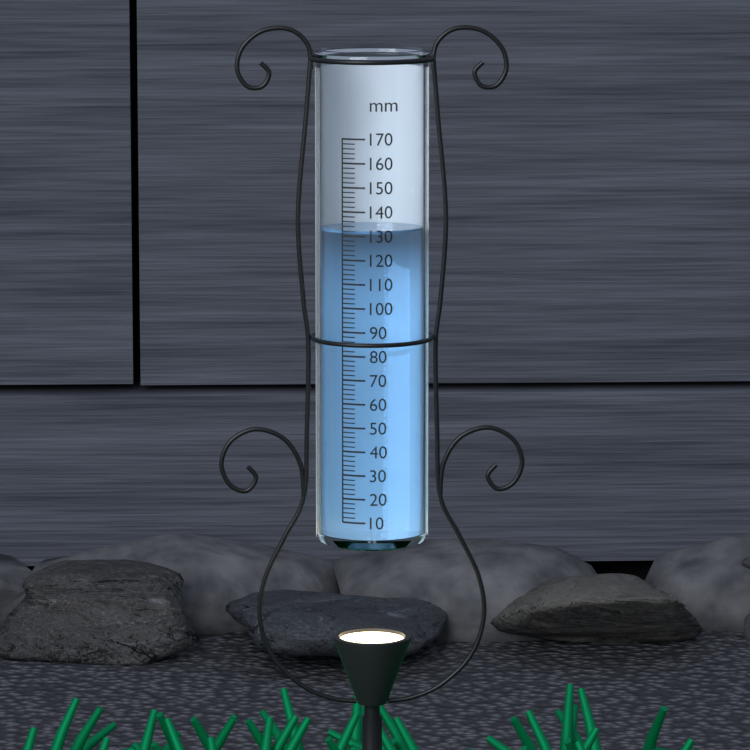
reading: 132 mm
